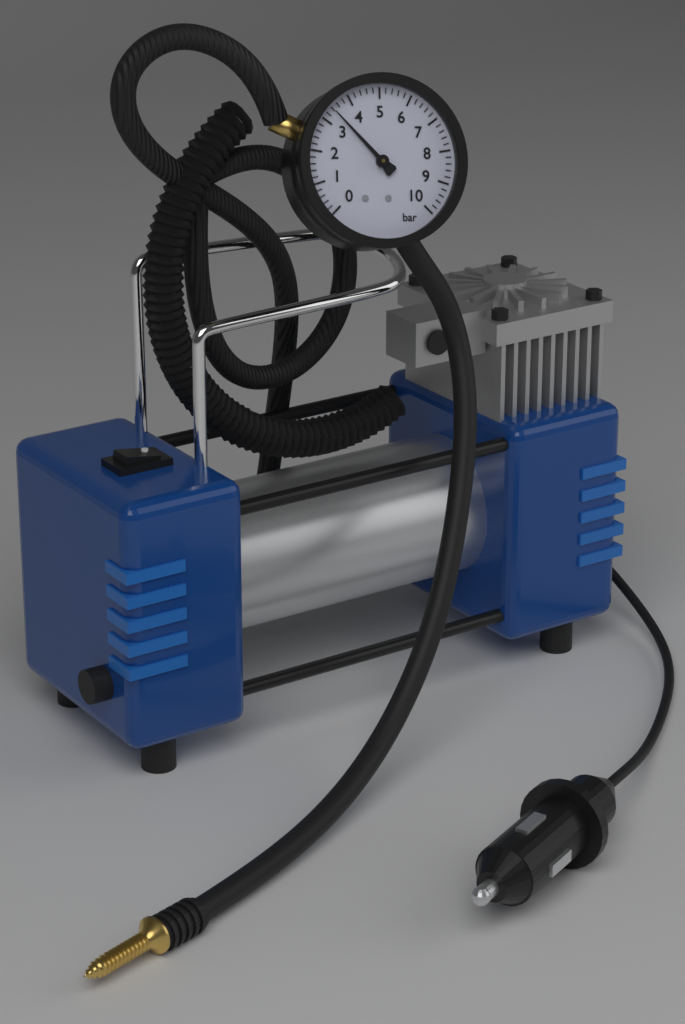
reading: 3.4 bar
